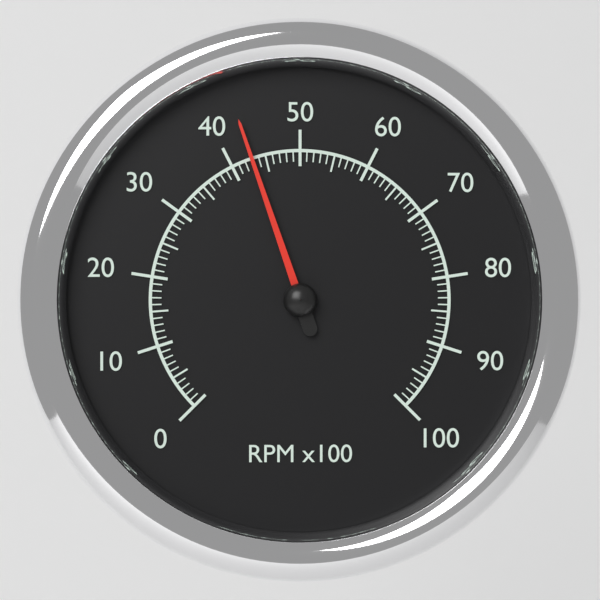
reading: 43 RPM x100
